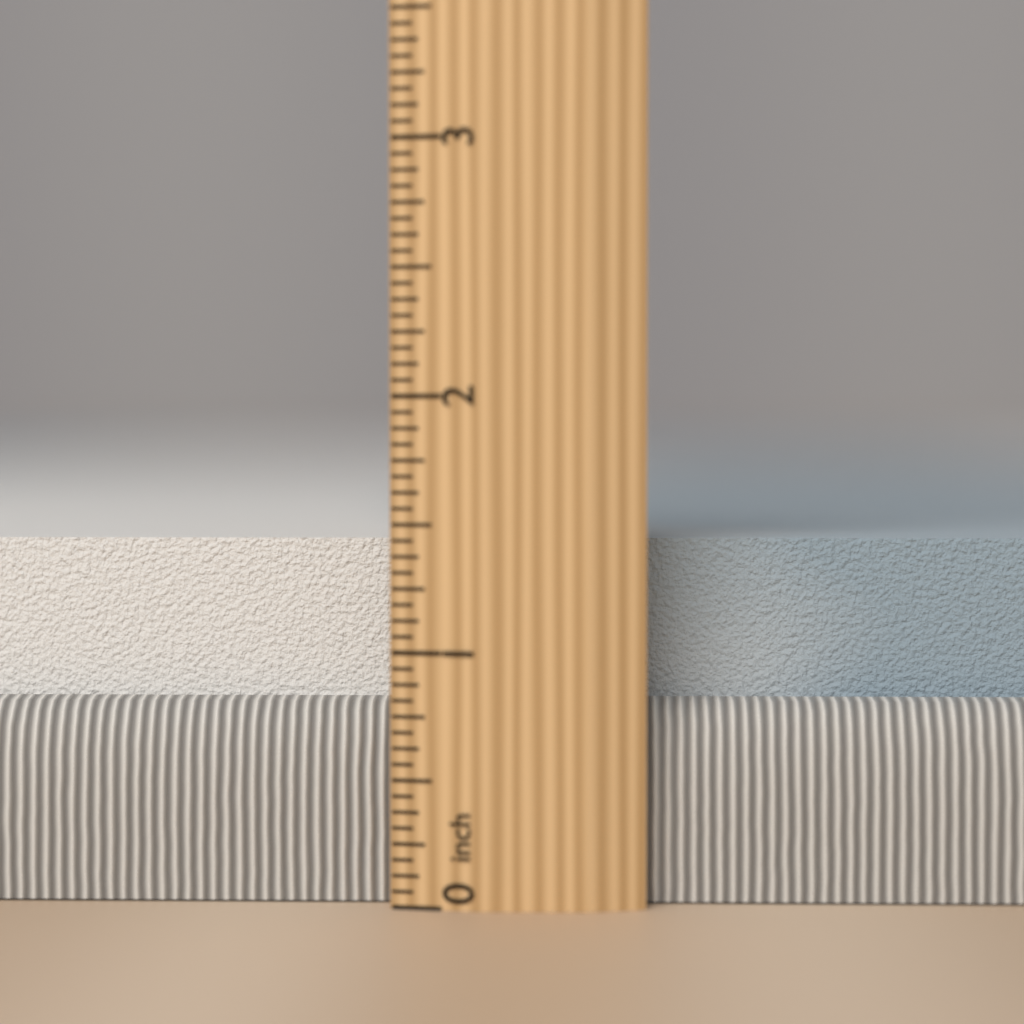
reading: 1.4375 inch
